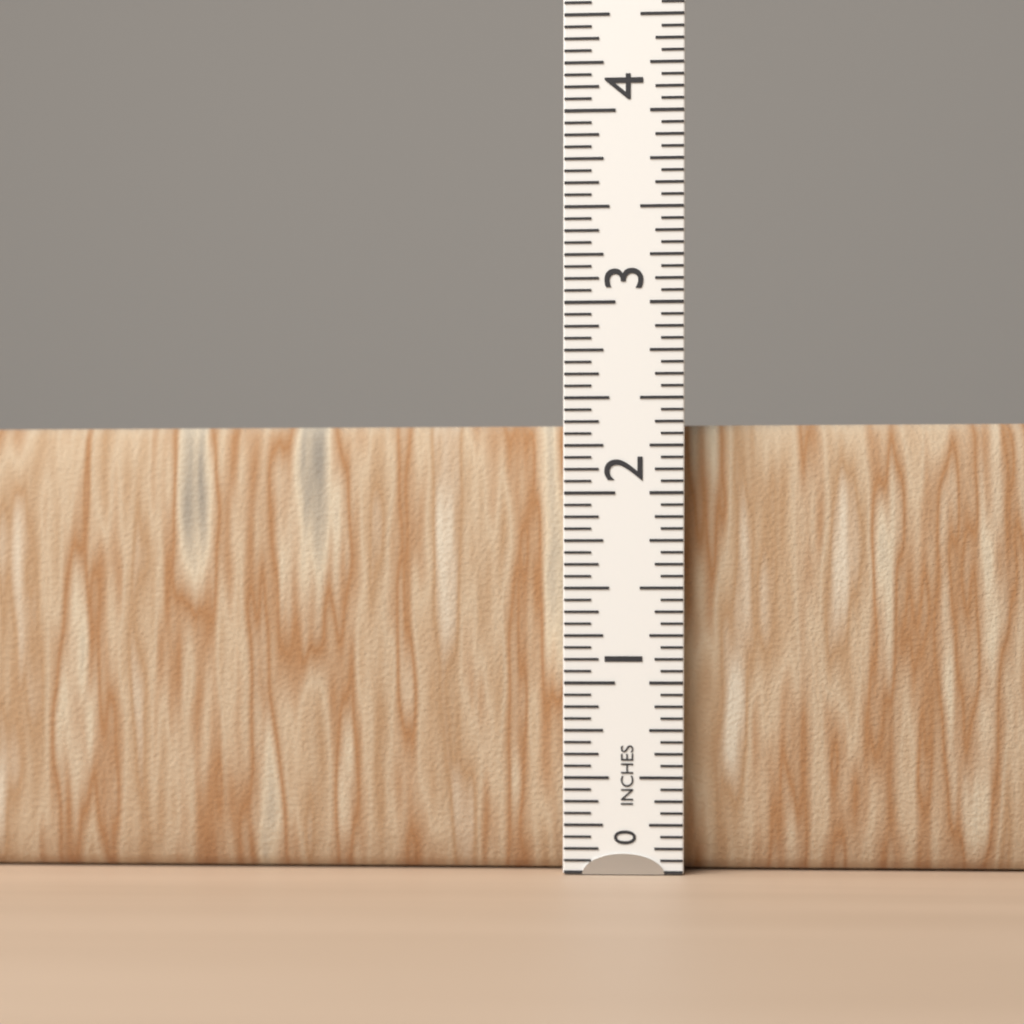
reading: 2.3750 in
